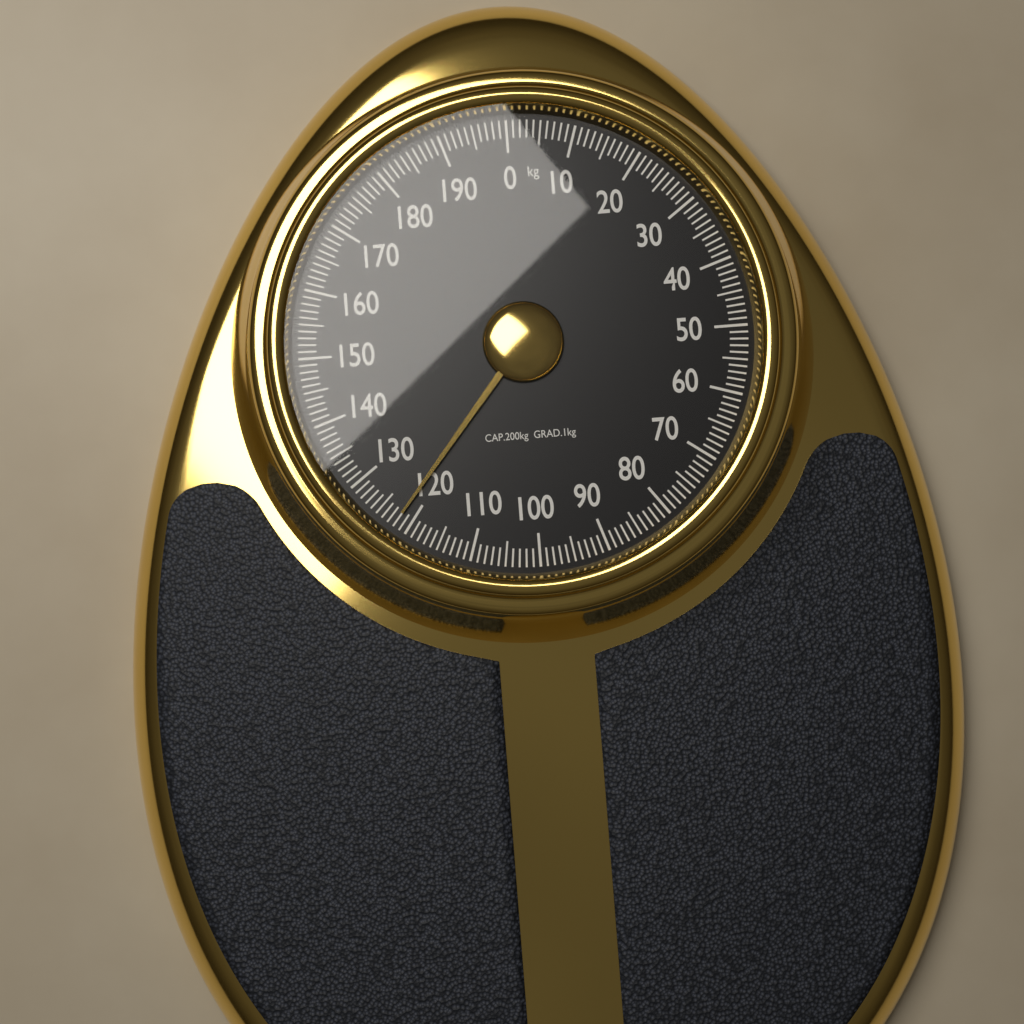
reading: 122 kg
